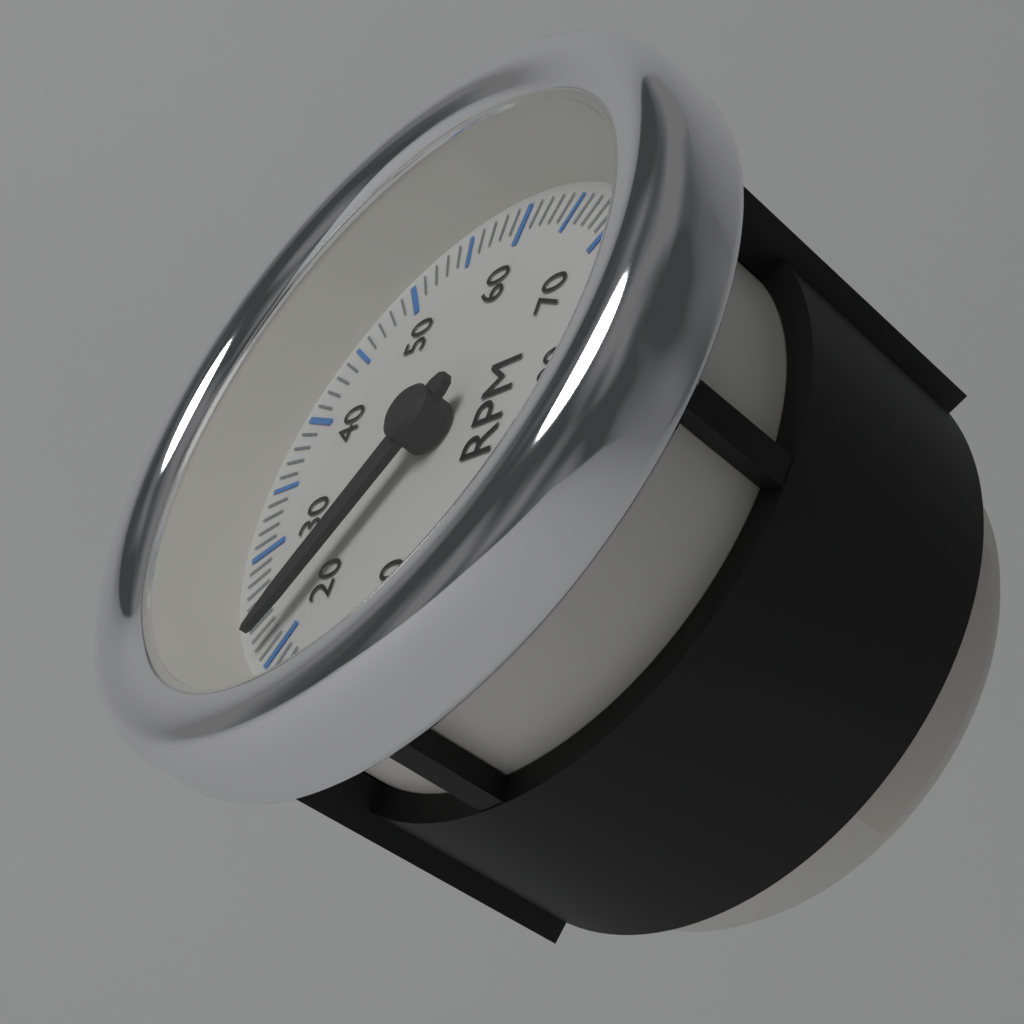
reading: 2200 RPM
